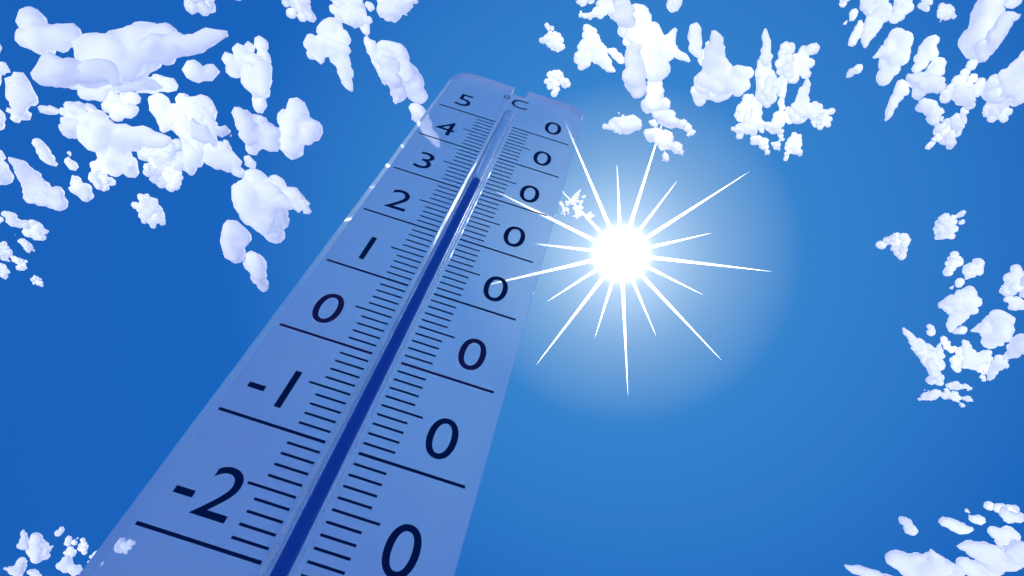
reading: 33 °C
